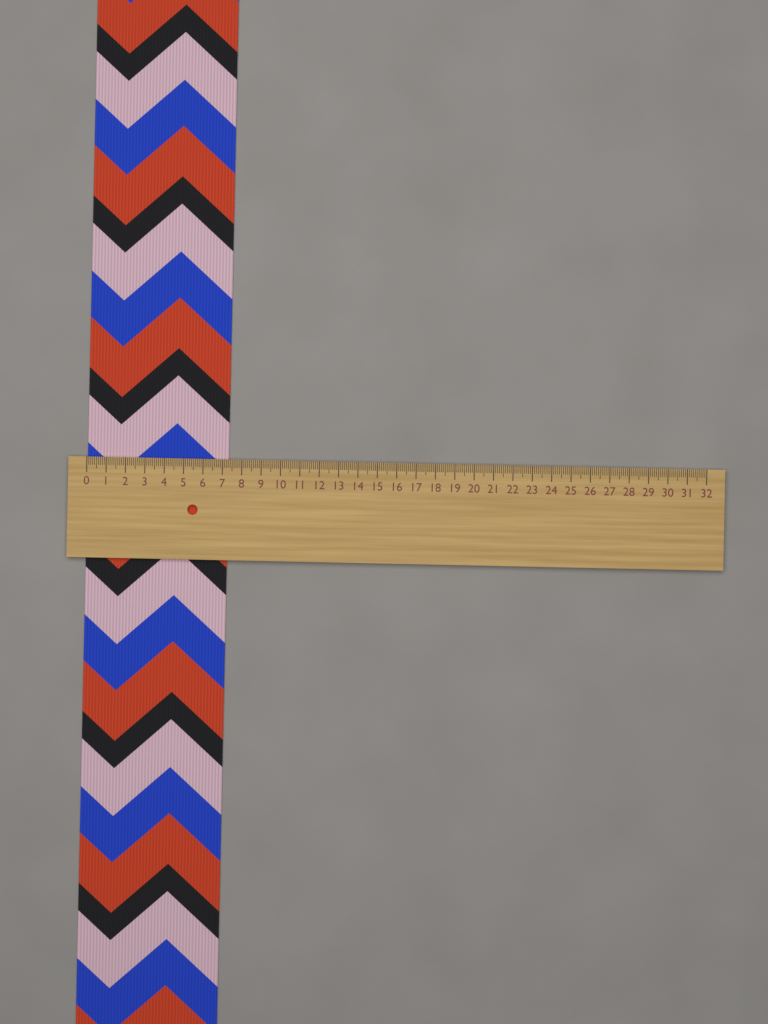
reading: 7.3 (no unit)
